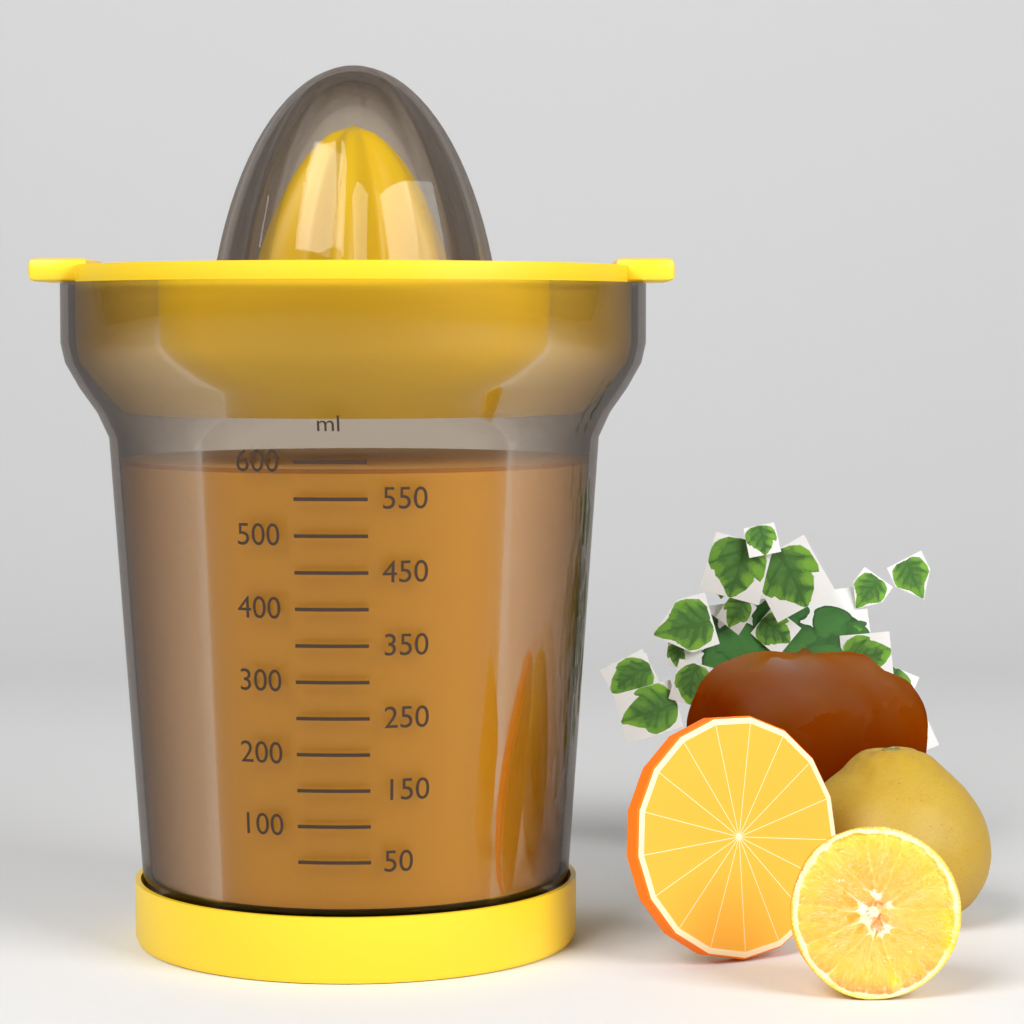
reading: 590 ml
